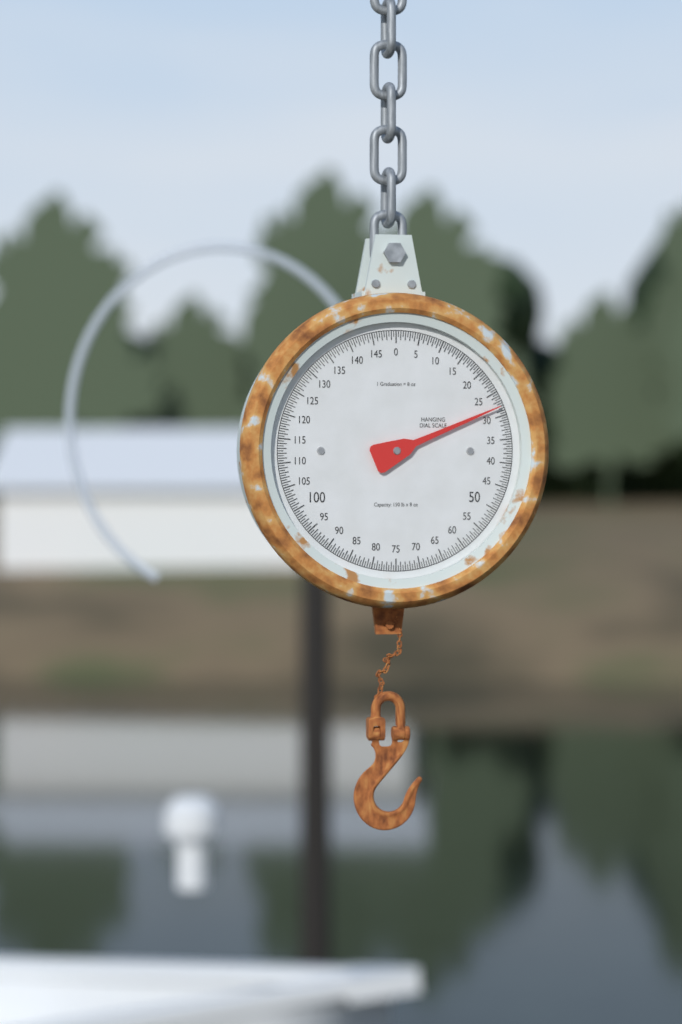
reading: 28.0 lb
